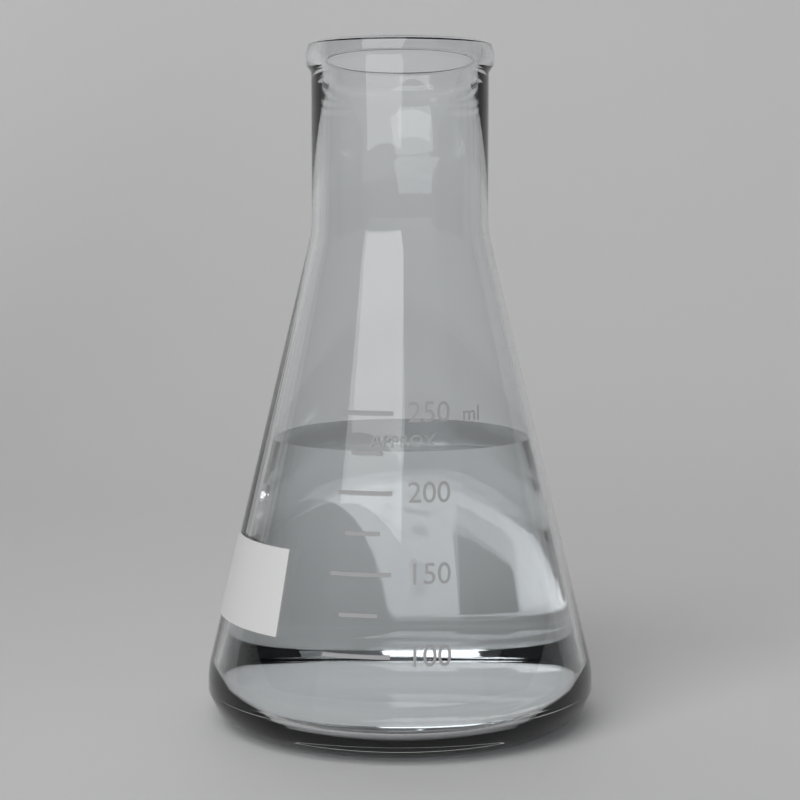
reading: 225 ml
